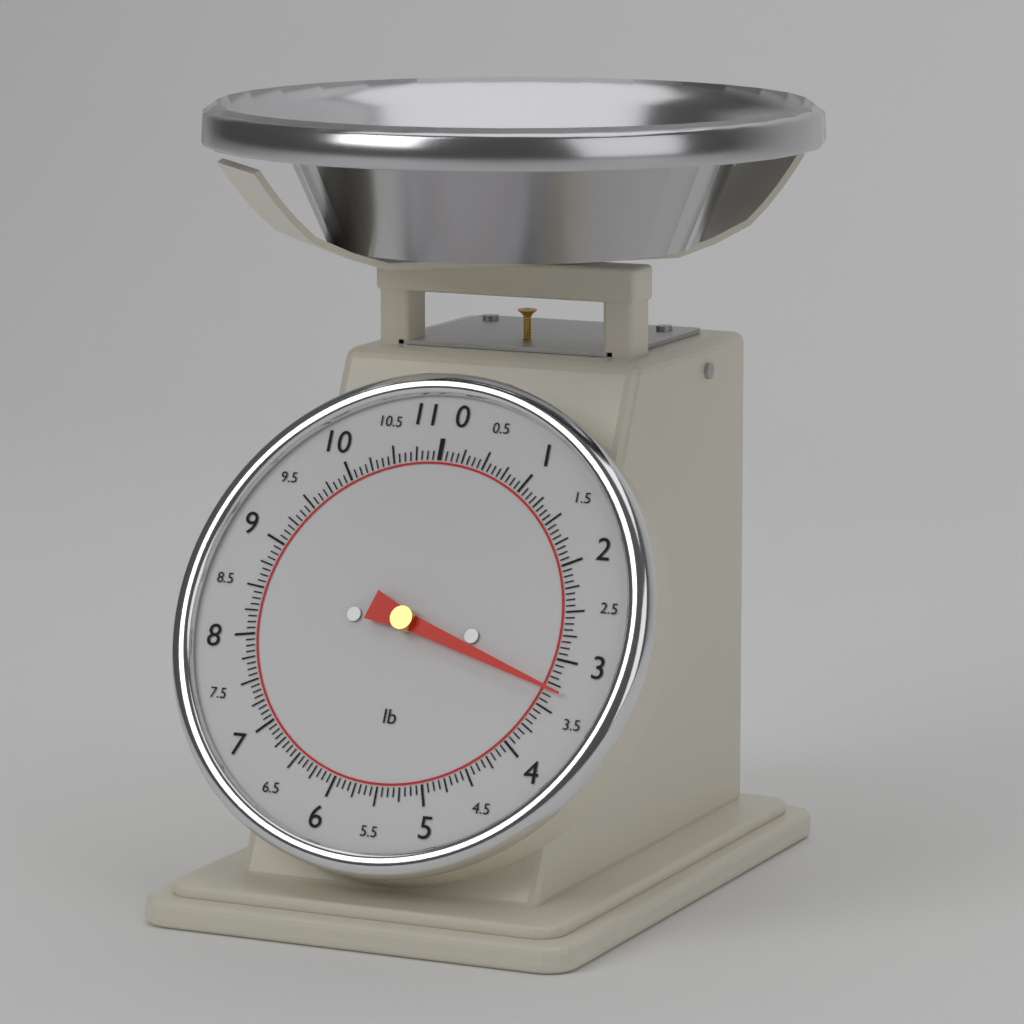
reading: 3.3125 lb
